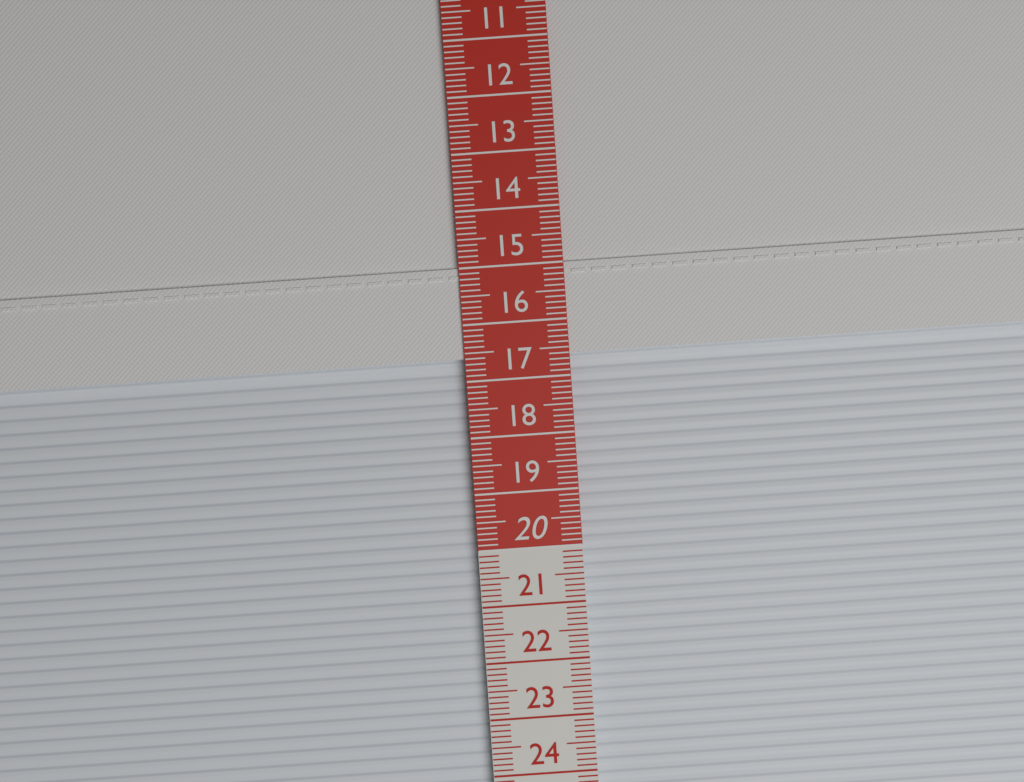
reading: 16.6 cm
